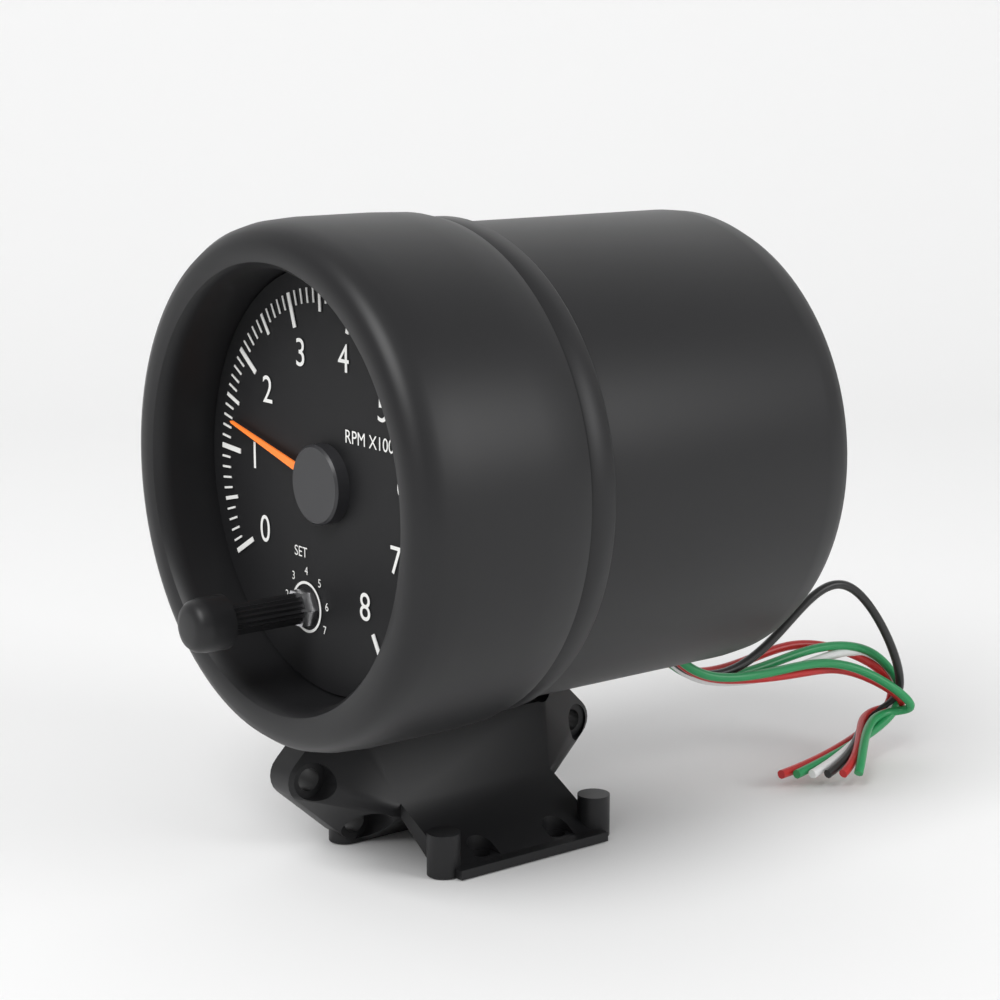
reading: 1.3 RPM x1000
